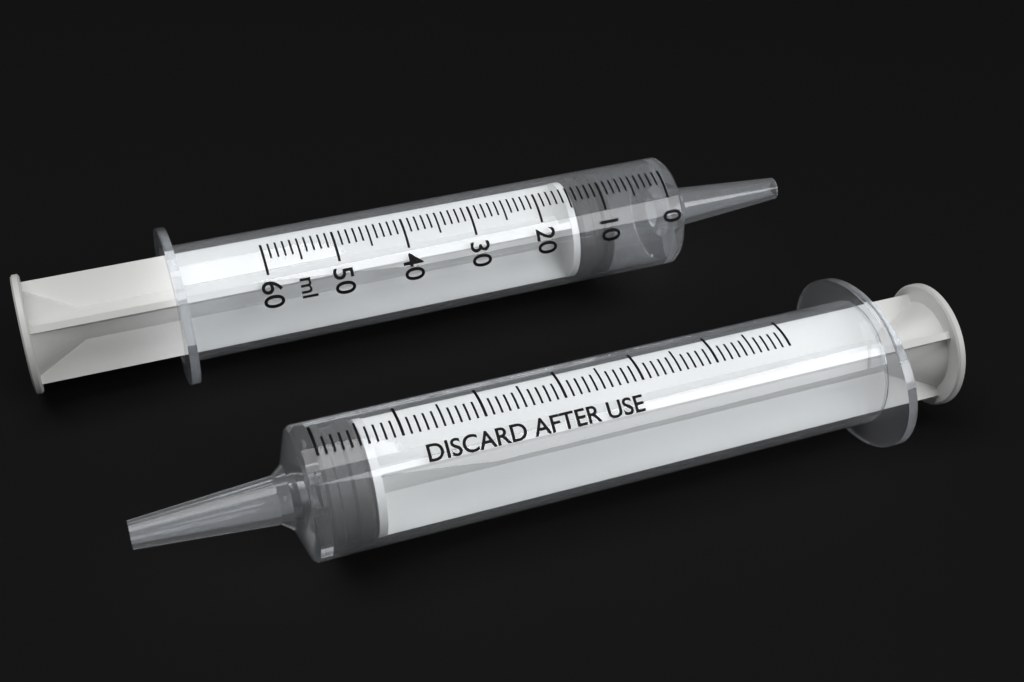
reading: 9 ml
